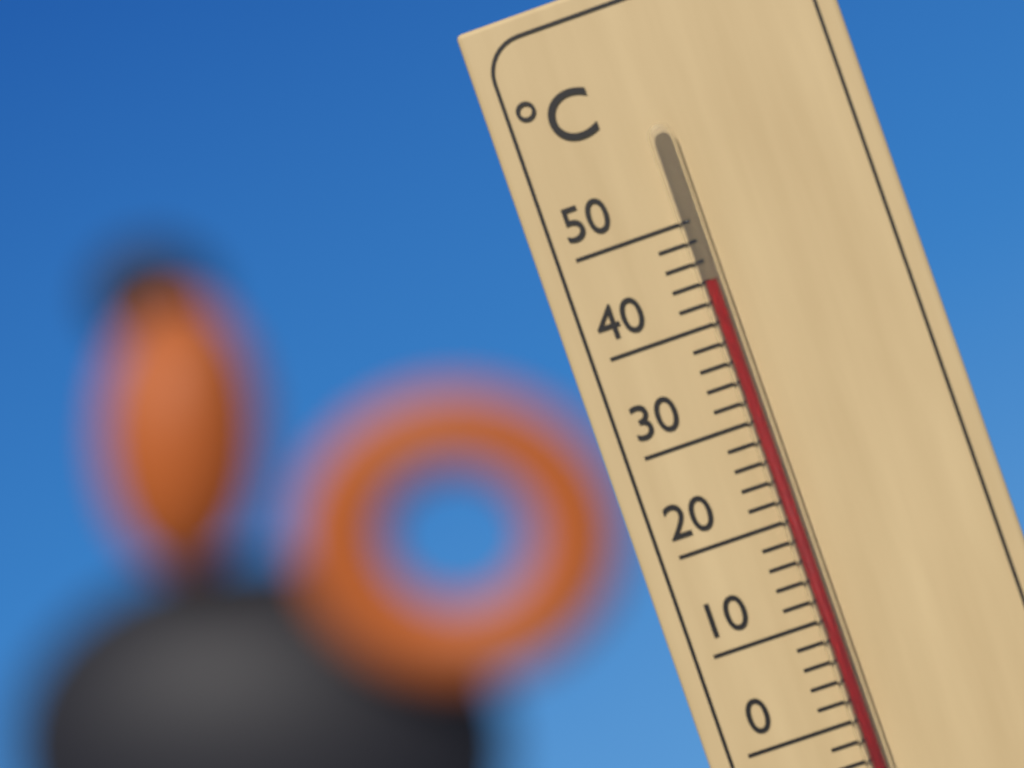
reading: 44 °C
